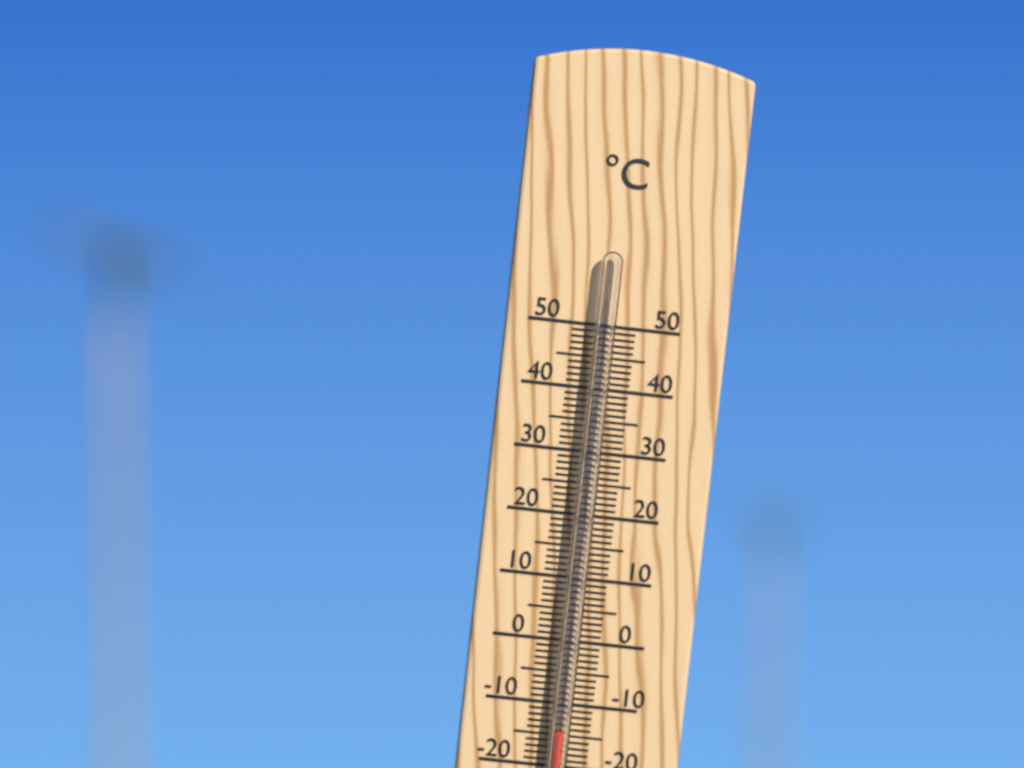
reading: -14 °C
